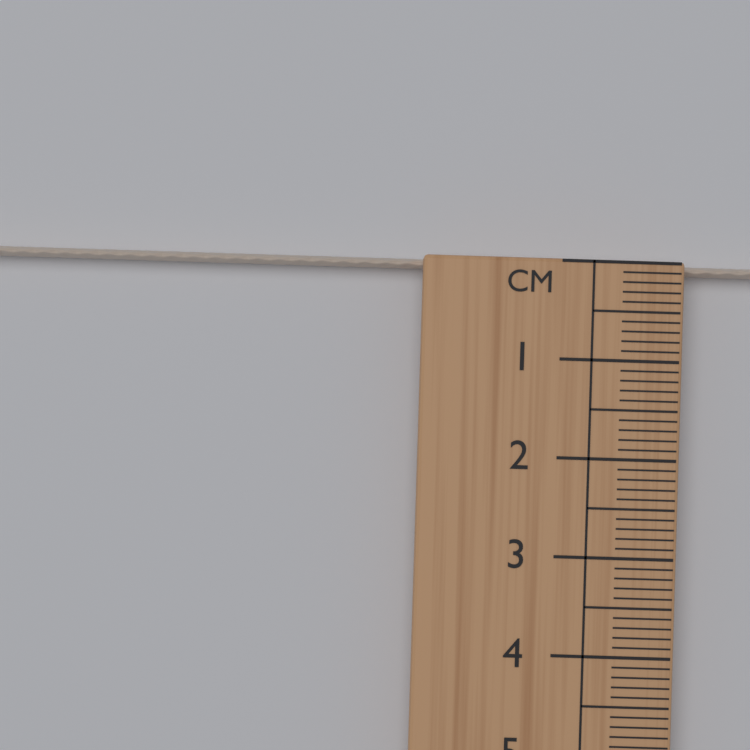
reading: 0.1 cm
